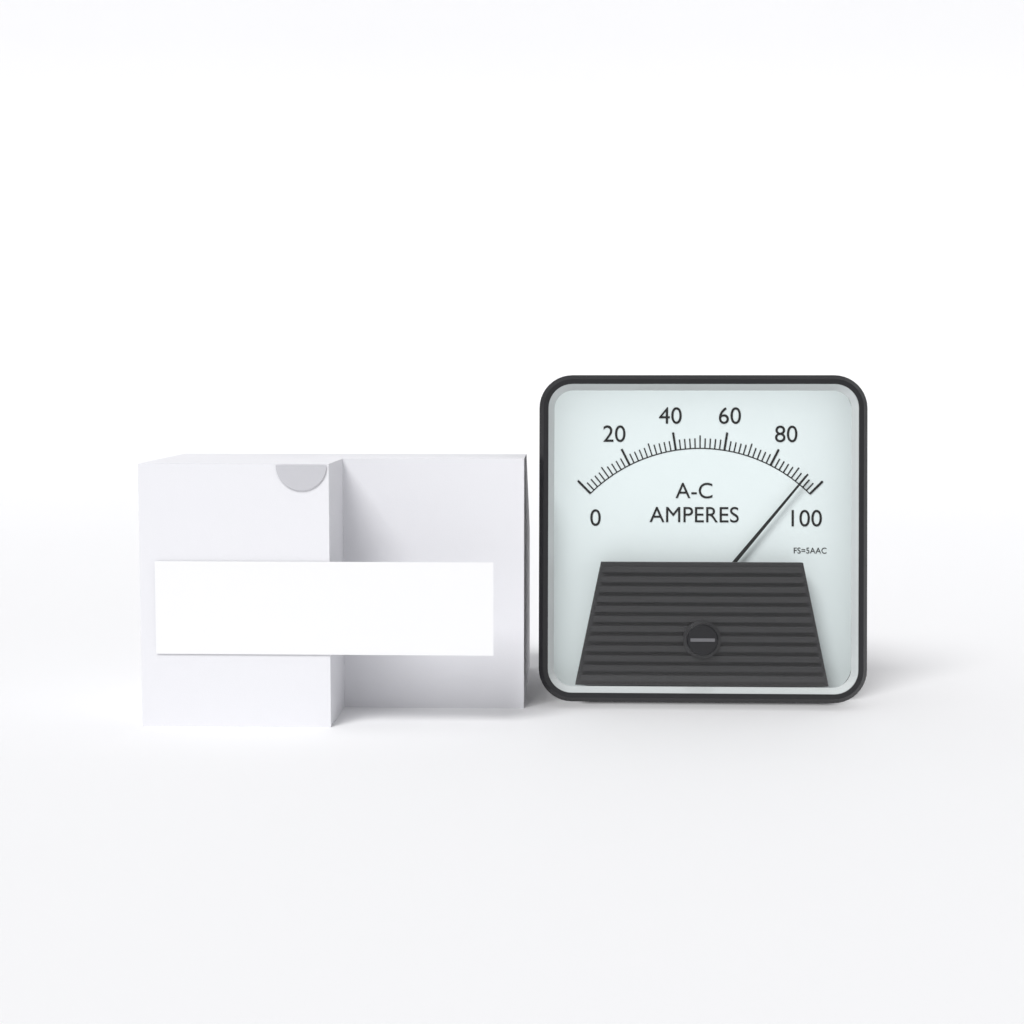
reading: 94 A
